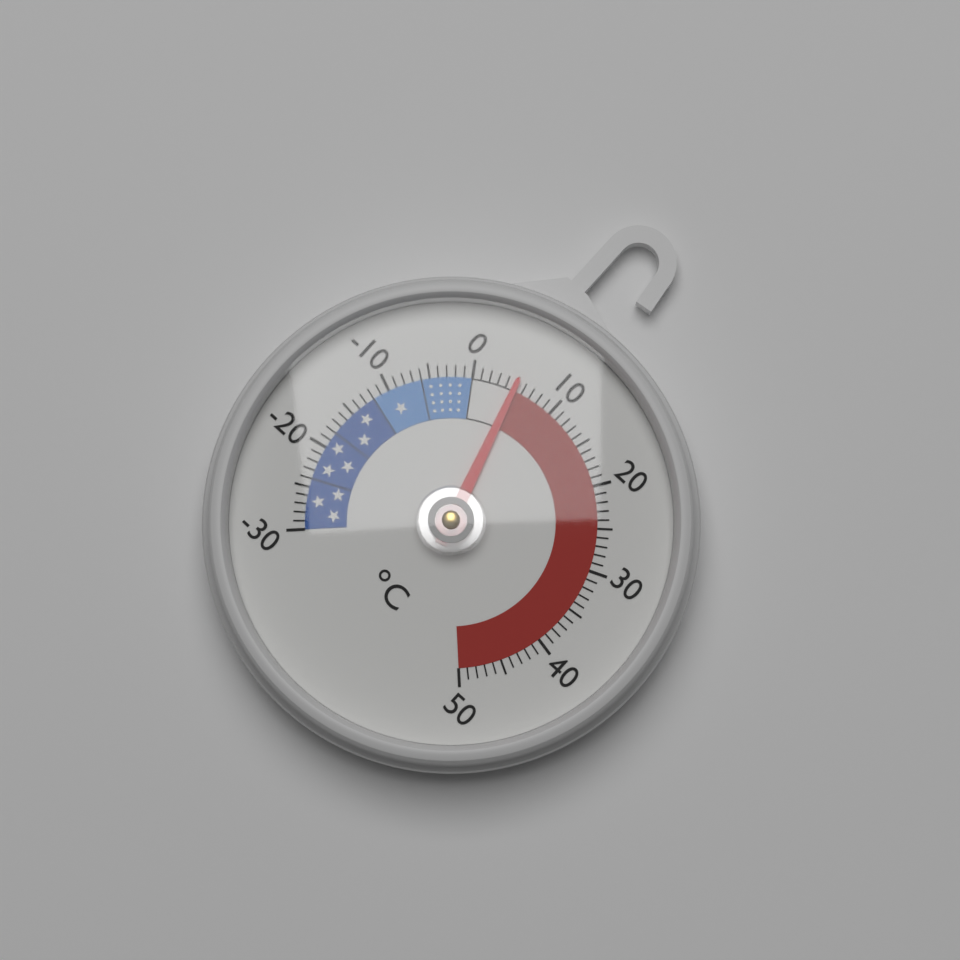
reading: 5 °C
